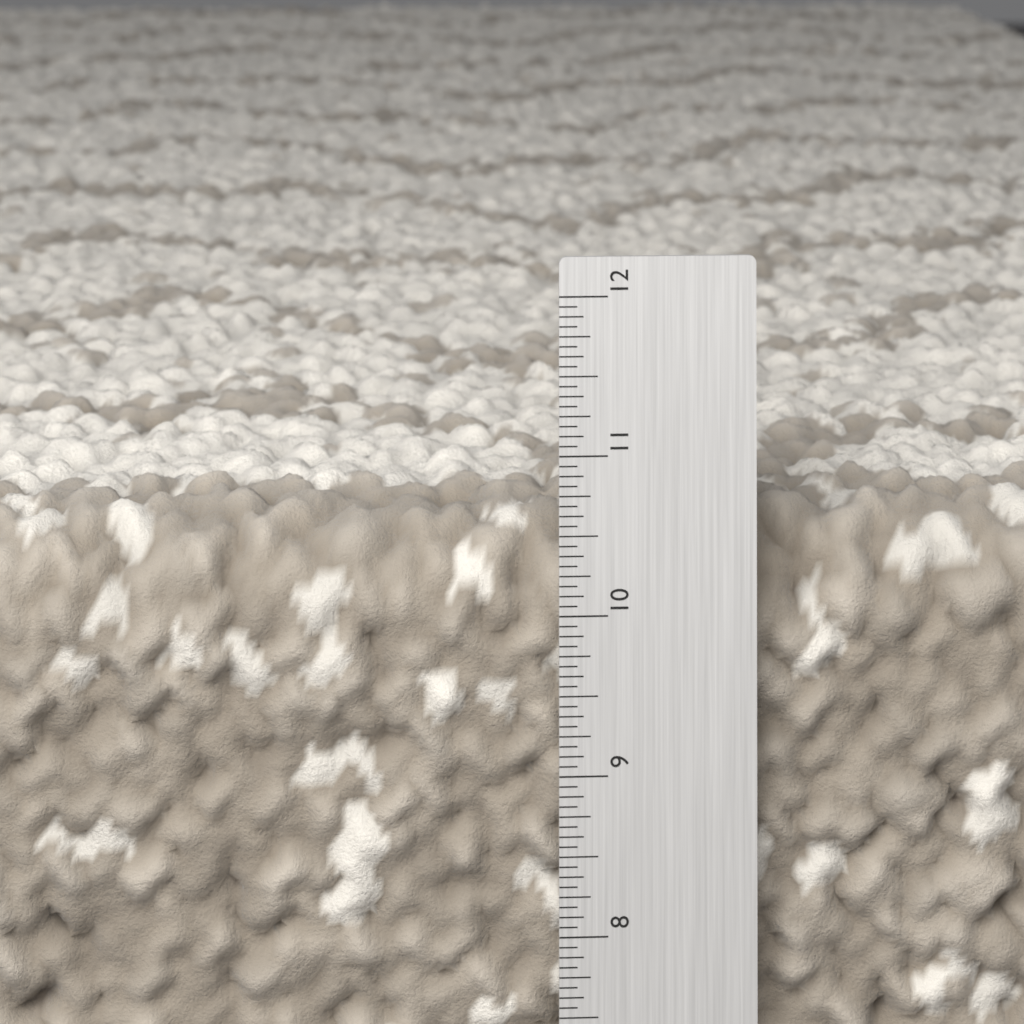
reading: 10.6250 in
